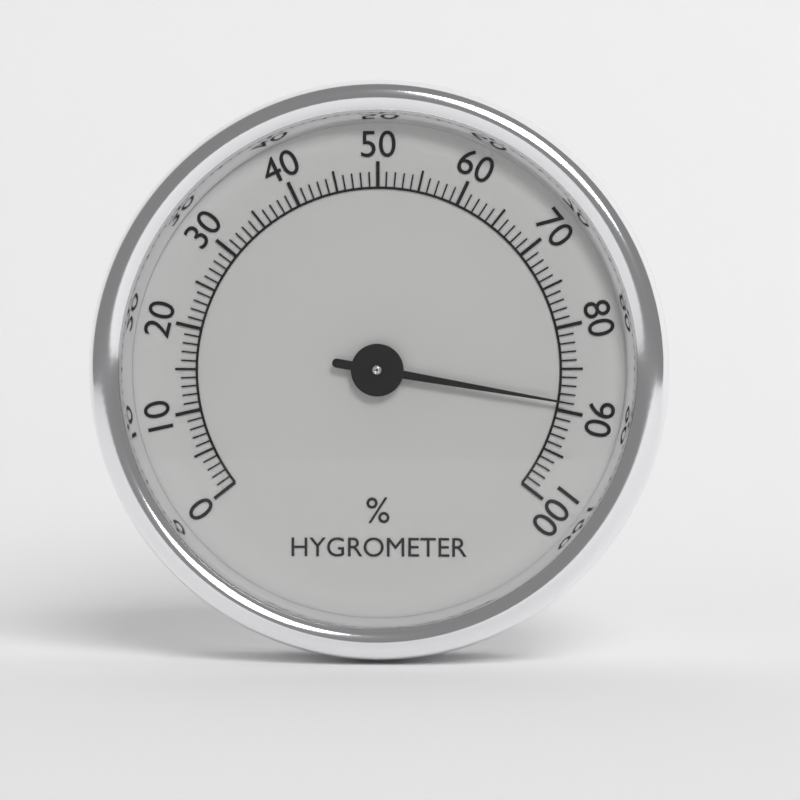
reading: 89 %
